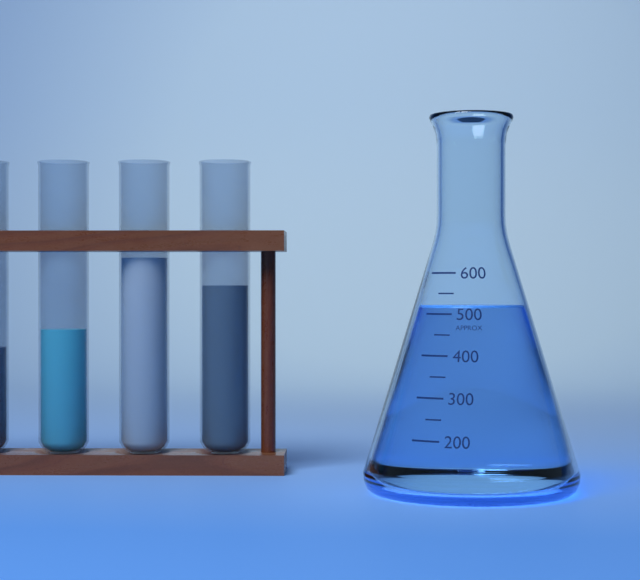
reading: 520 (no unit)
